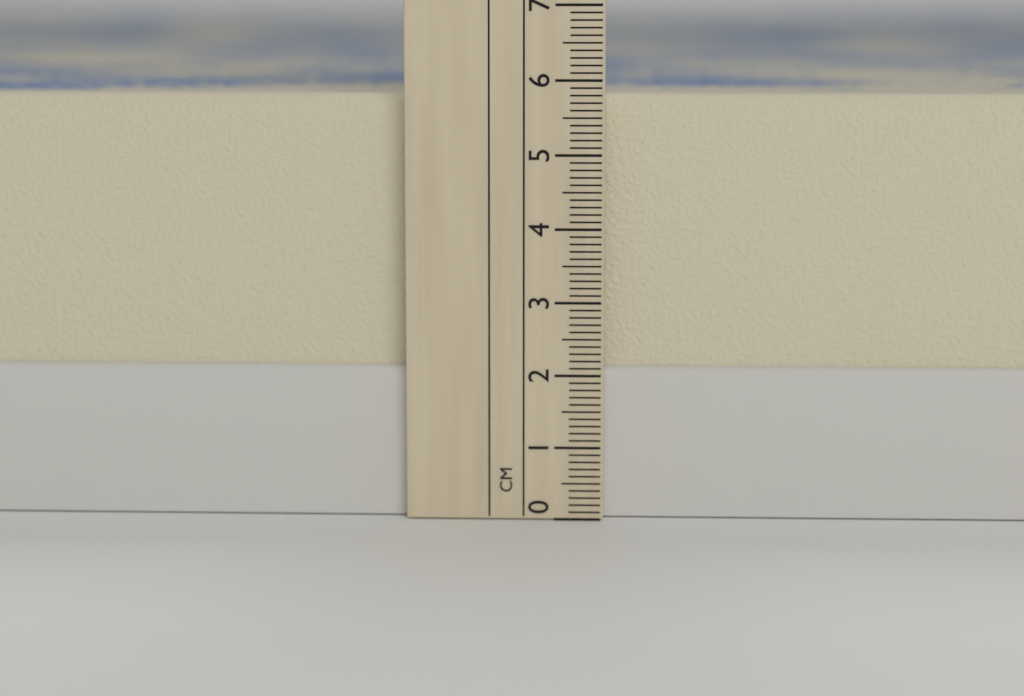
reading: 5.8 cm
